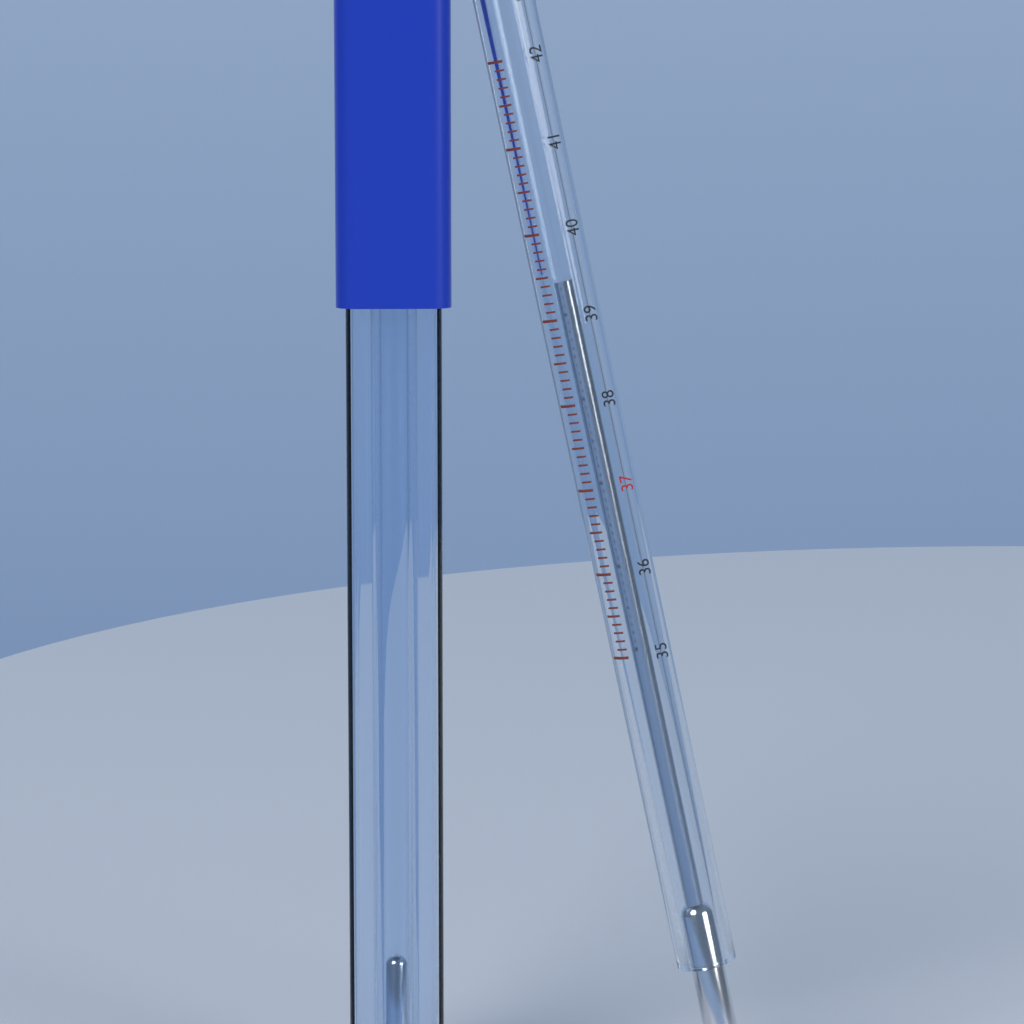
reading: 39.4 °C
